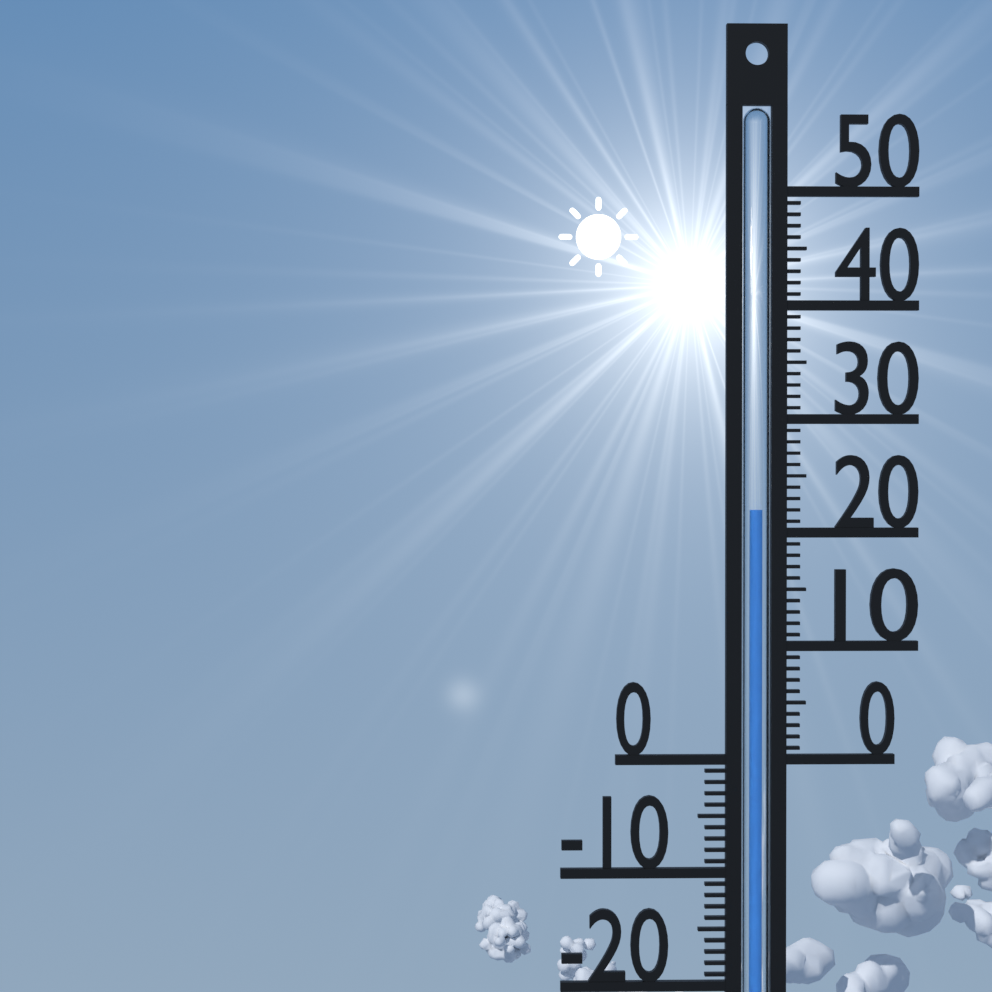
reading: 22 °C
